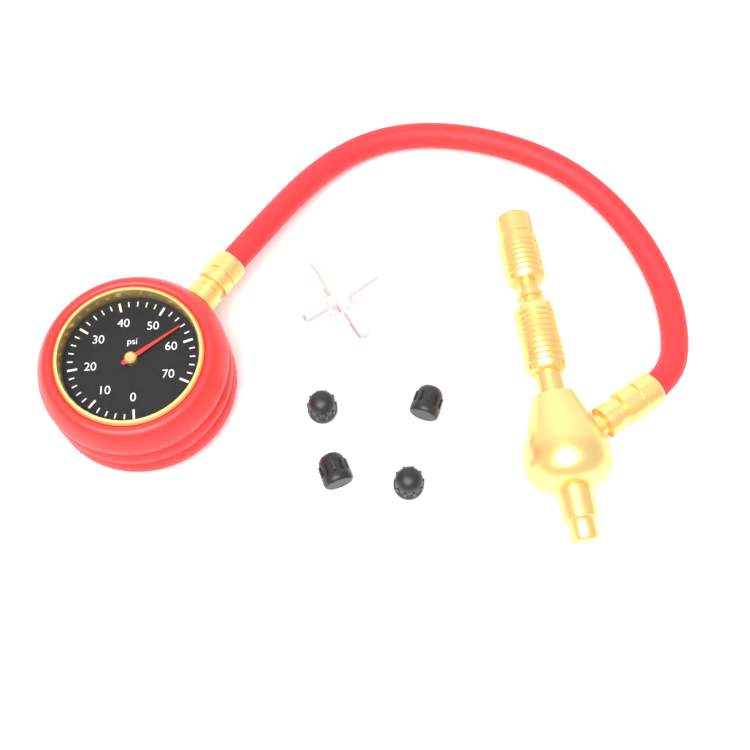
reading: 56 psi
